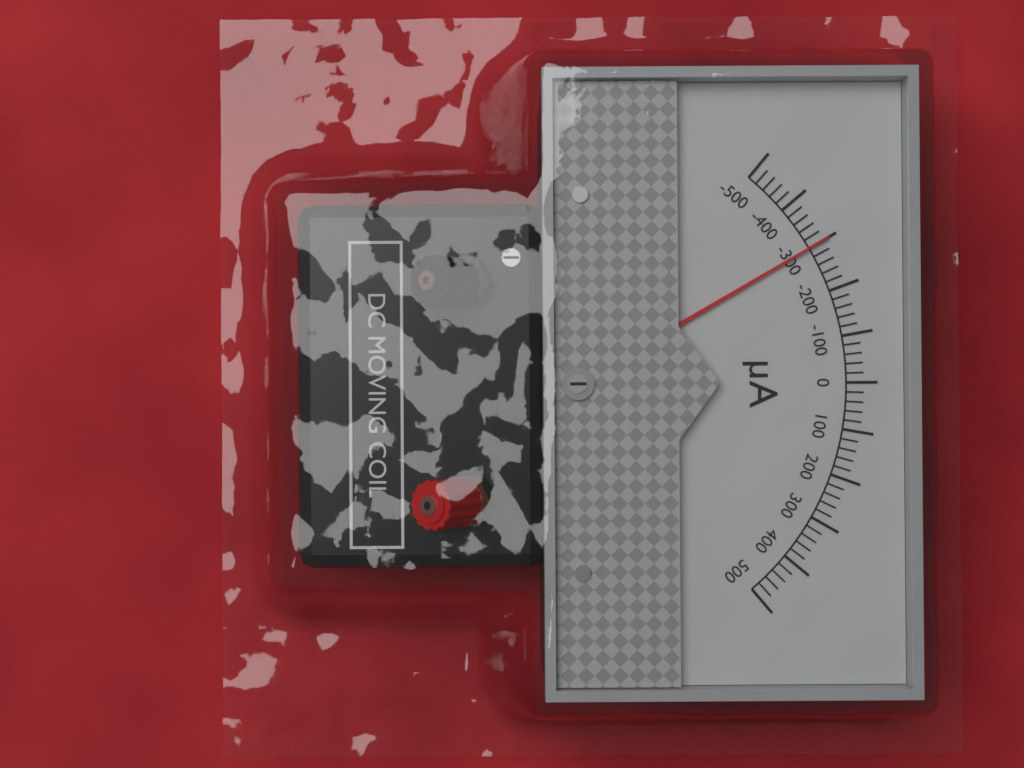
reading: -300 µA
